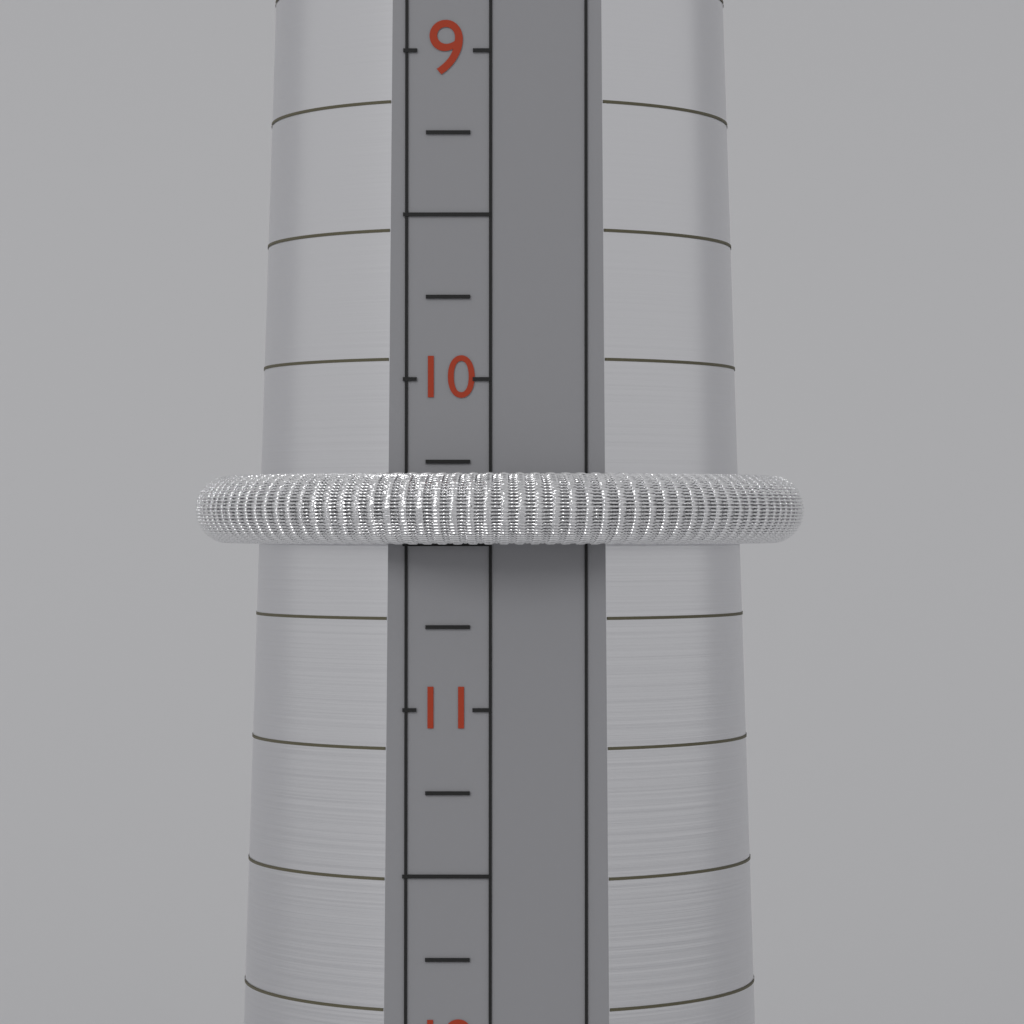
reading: 10.50 (no unit)
